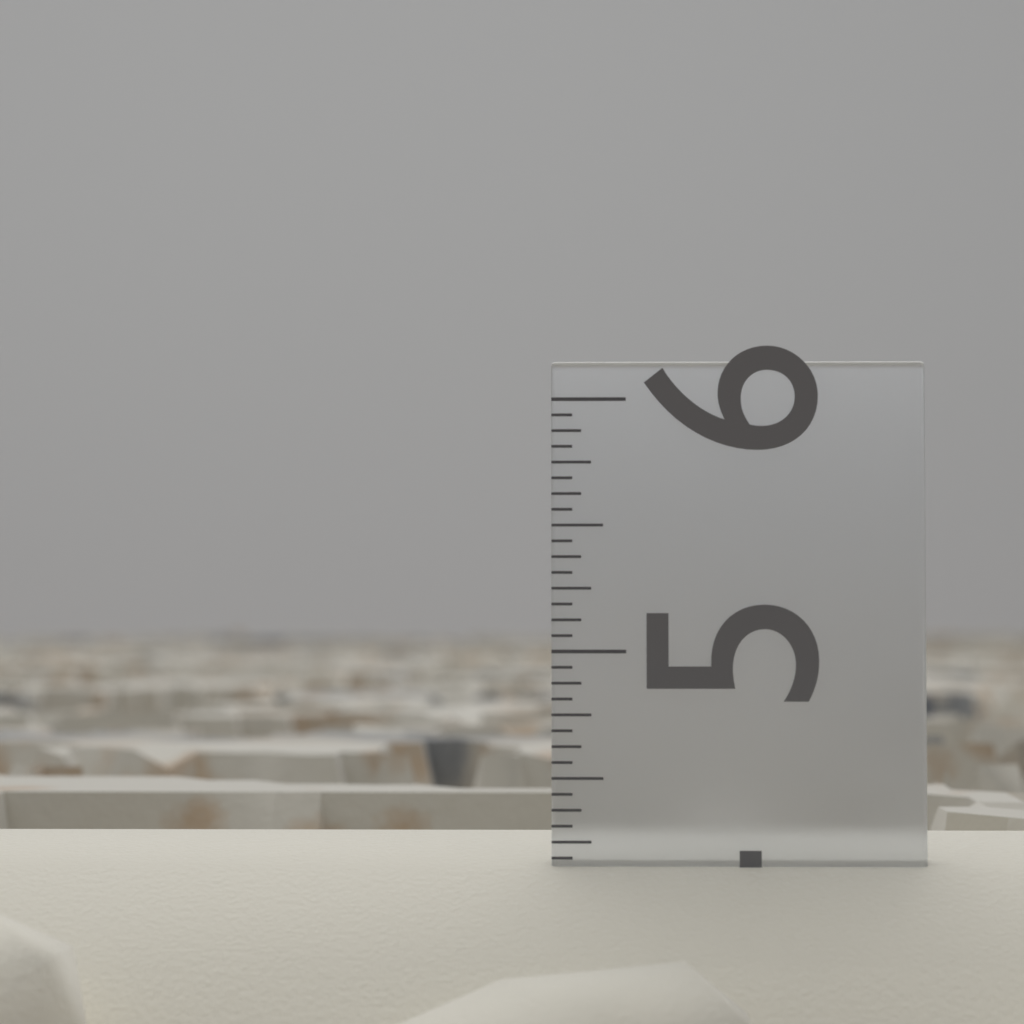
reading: 4.2500 in
